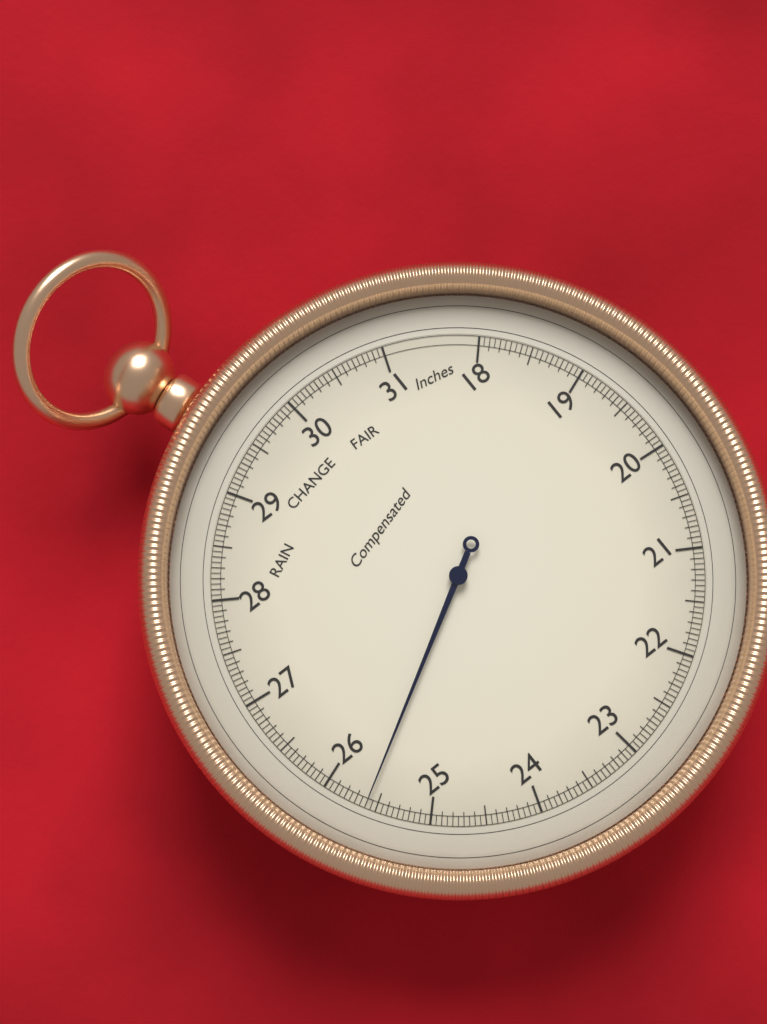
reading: 25.60 inHg
